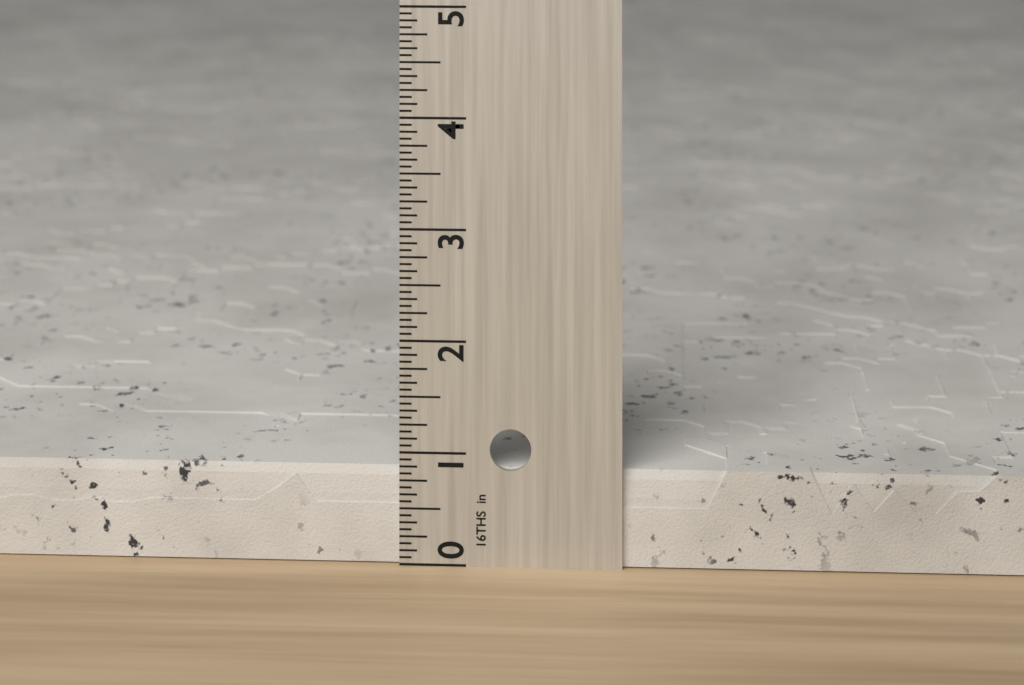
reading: 0.8750 in
